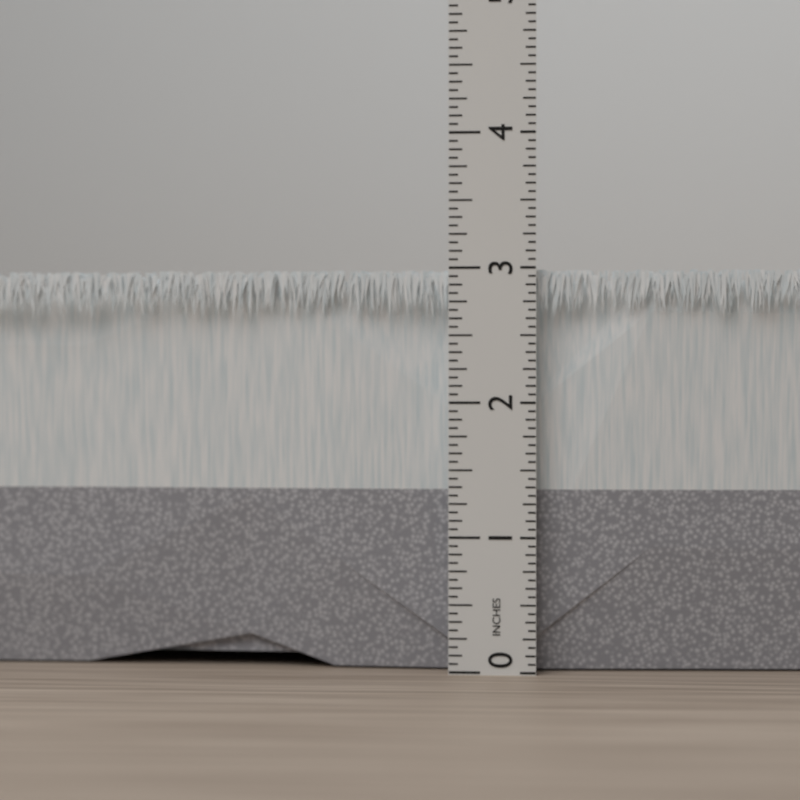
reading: 3.0000 in
